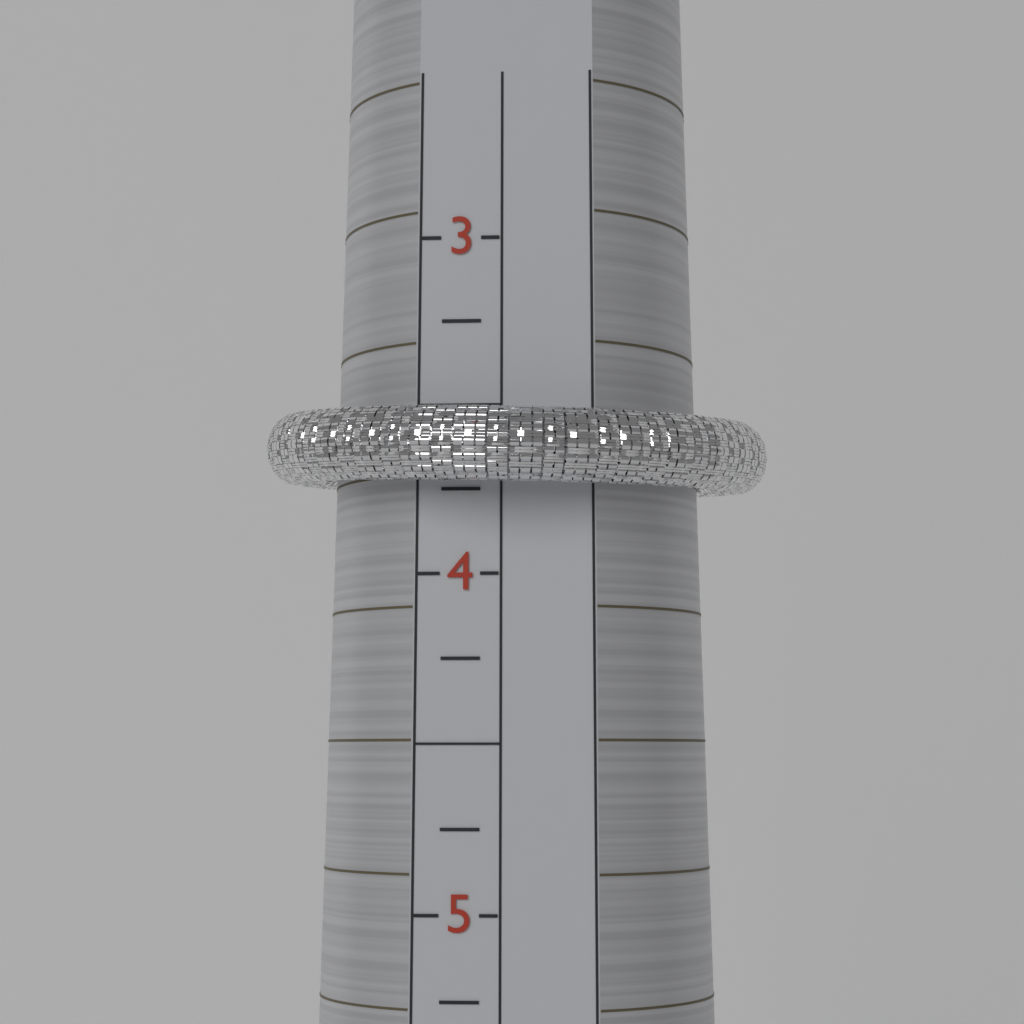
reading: 3.75 (no unit)
